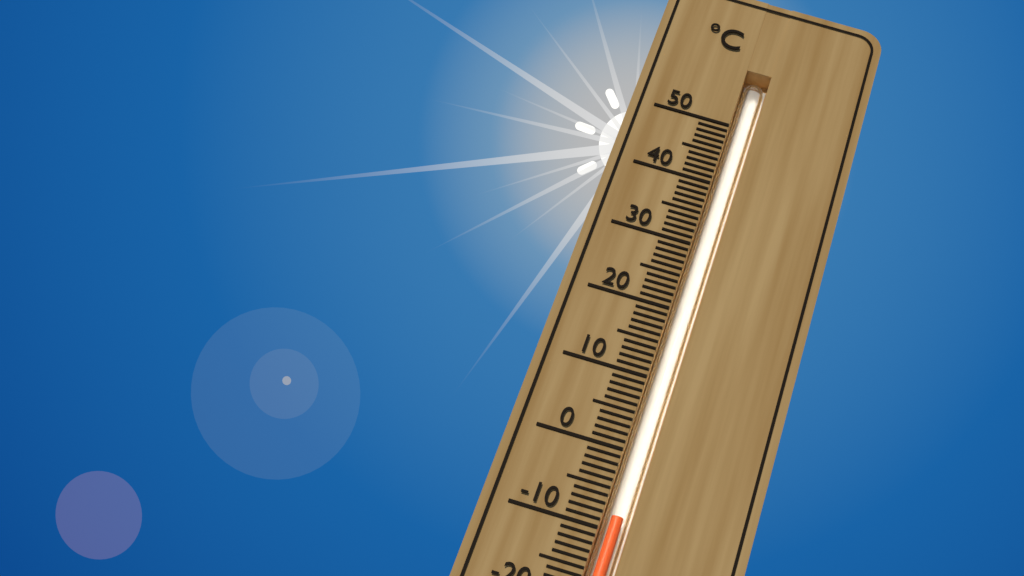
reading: -8 °C
